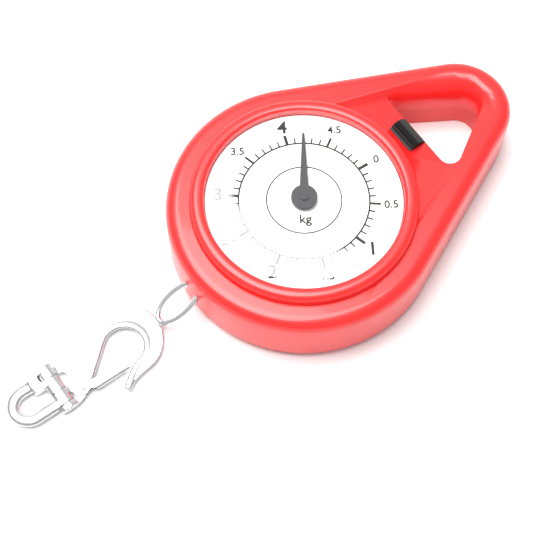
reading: 4.2 kg
